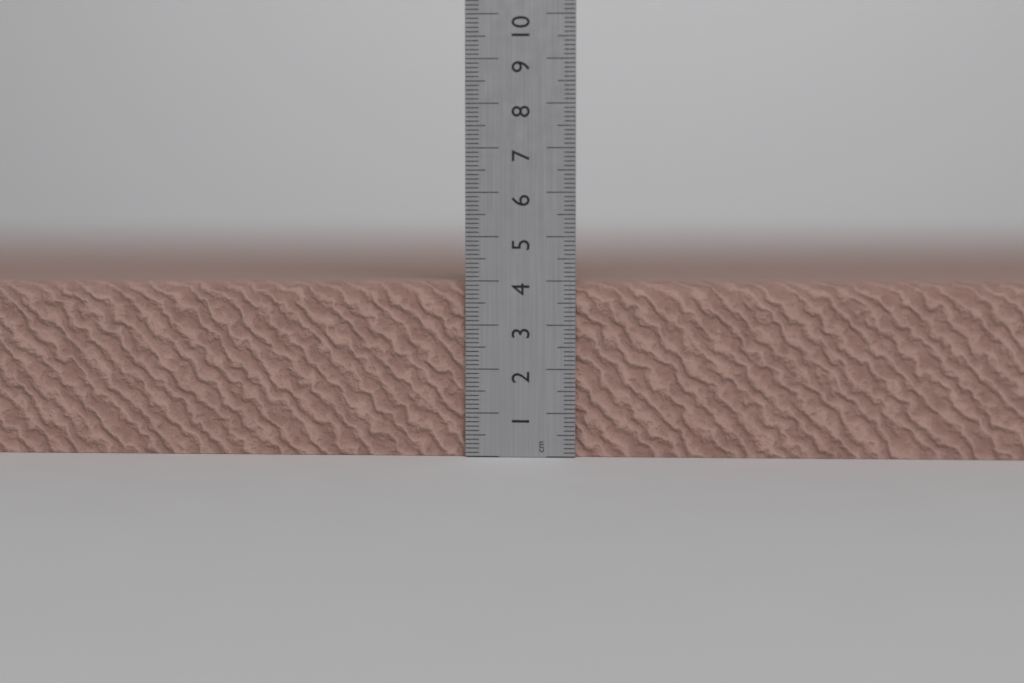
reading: 4.0 cm
